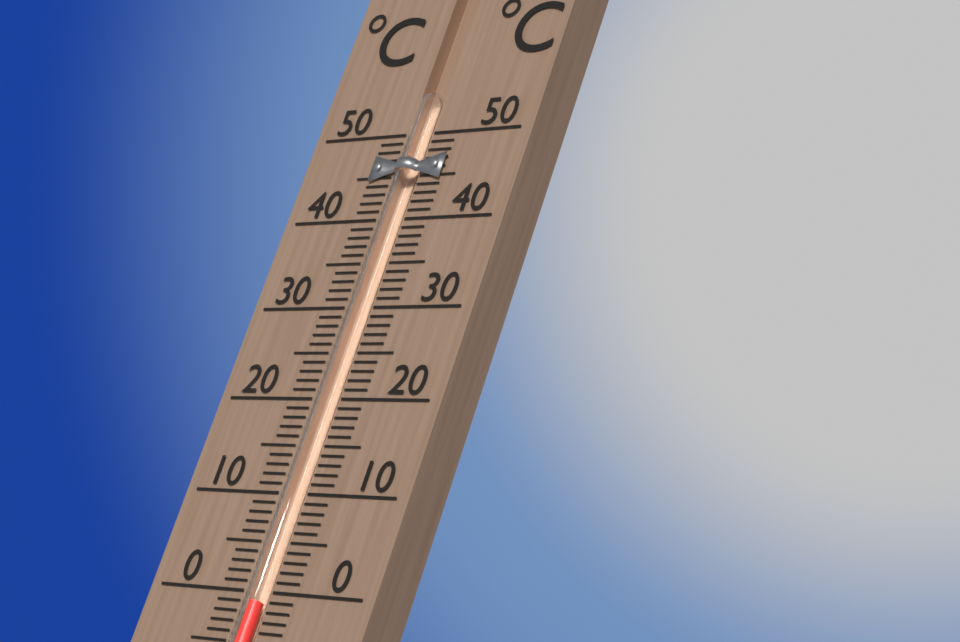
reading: -1 °C
